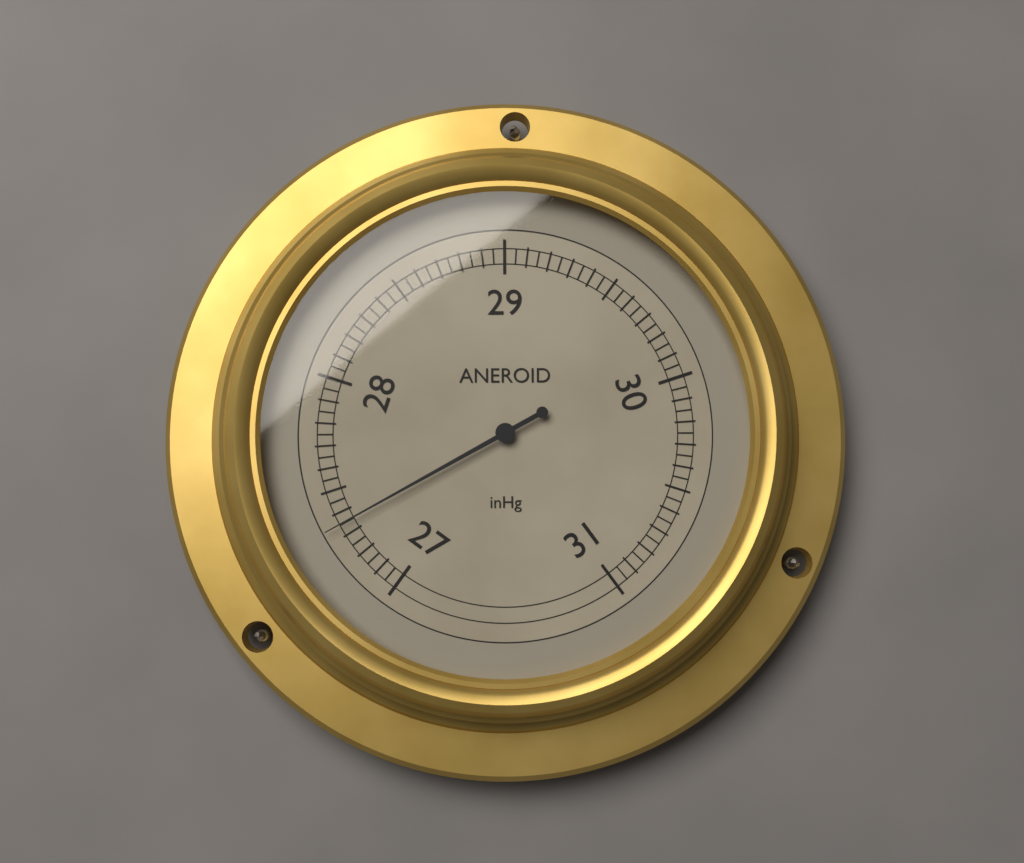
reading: 27.35 inHg
